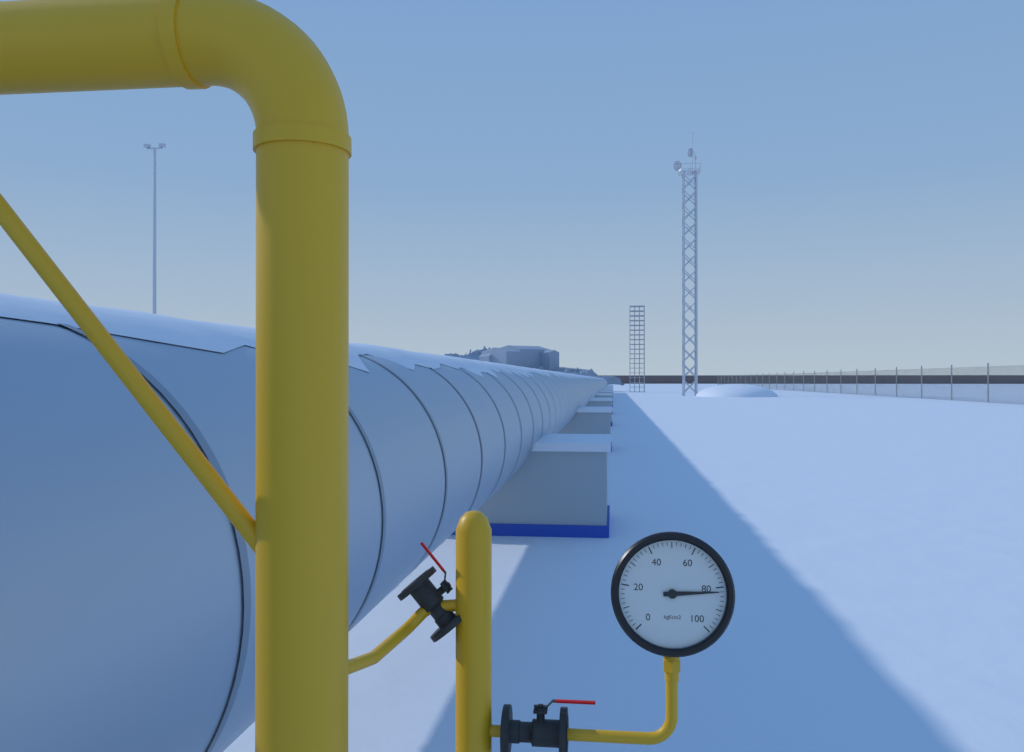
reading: 82 kgf/cm2
